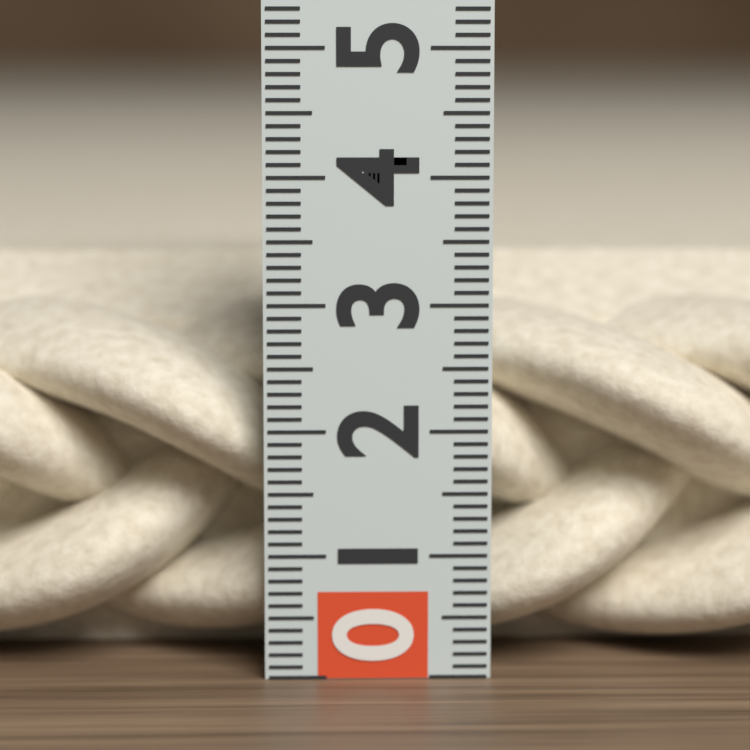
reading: 3.2 (no unit)
